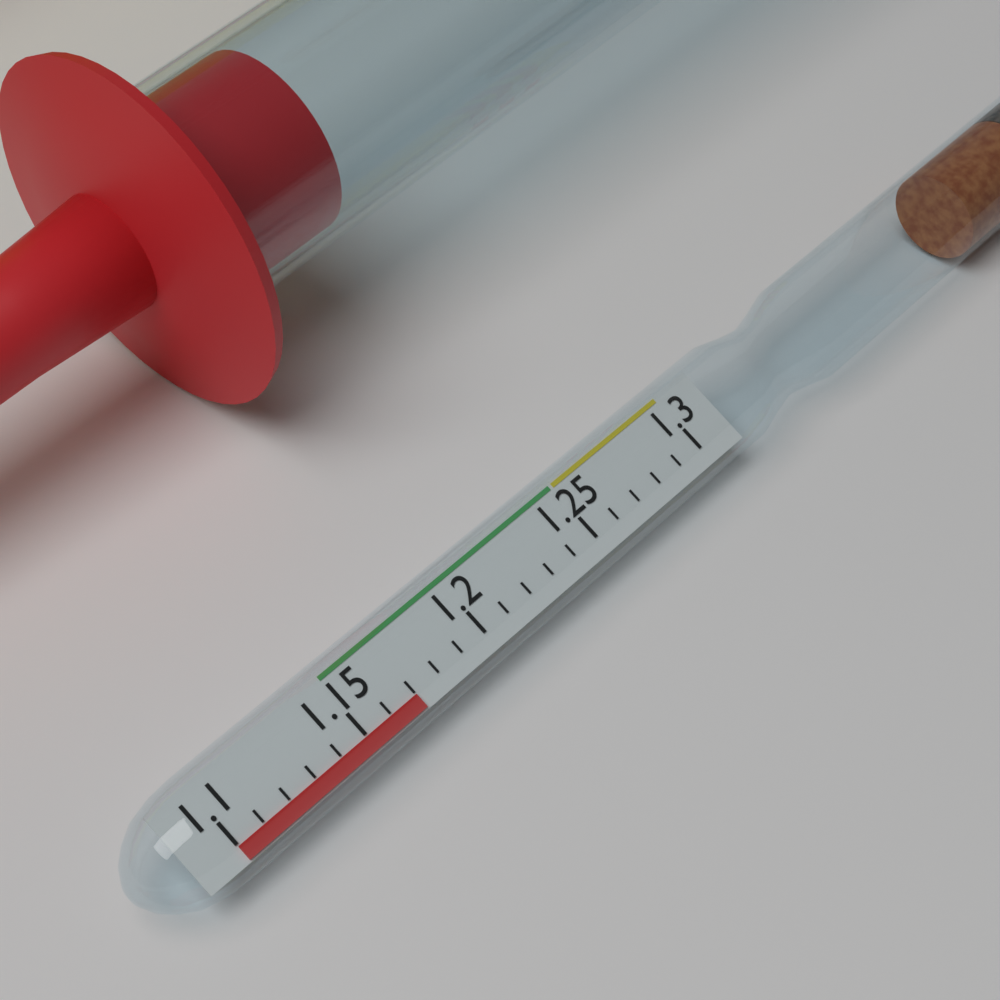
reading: 1.17 (no unit)
